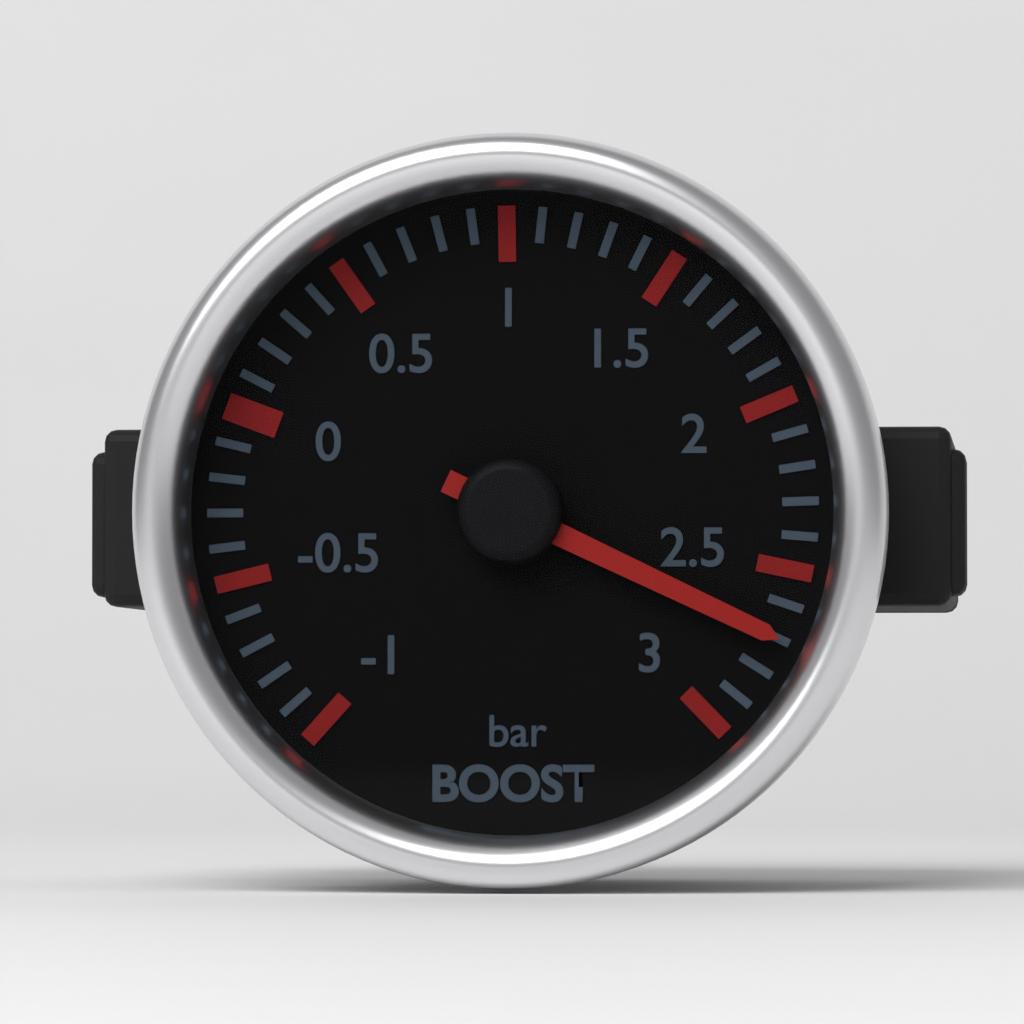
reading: 2.7 bar
